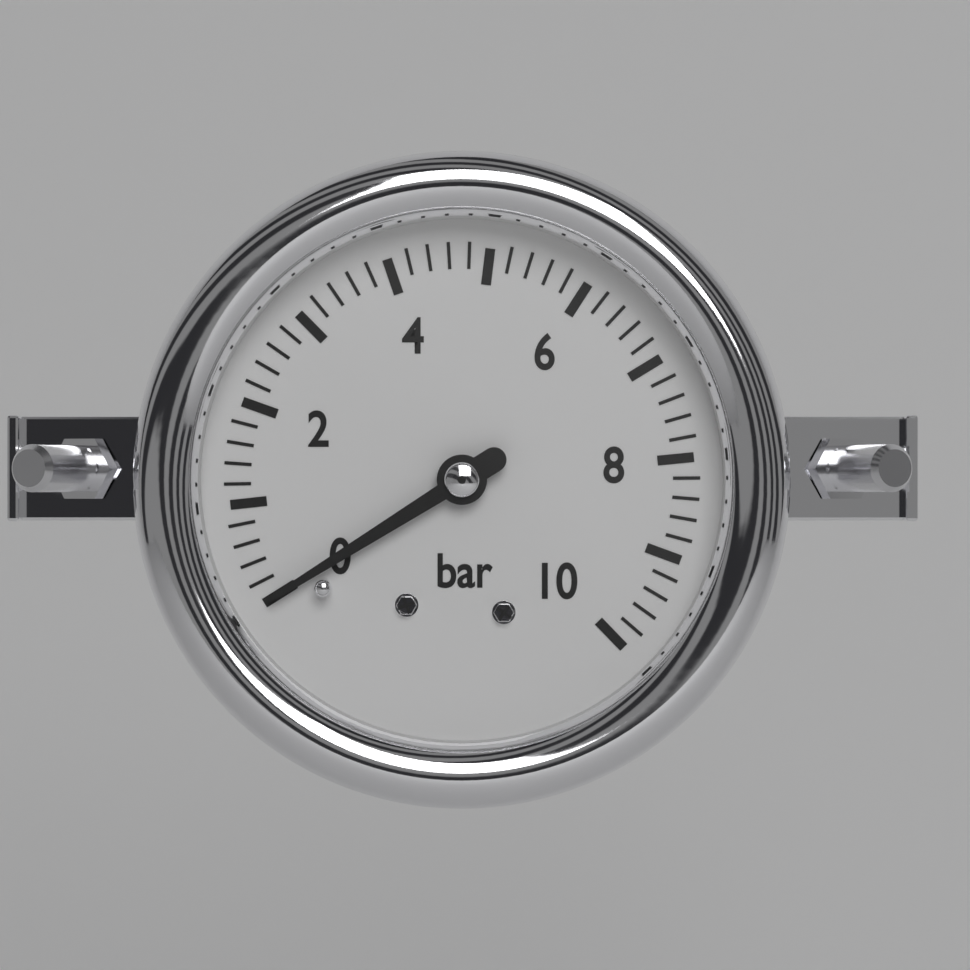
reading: 0.0 bar
